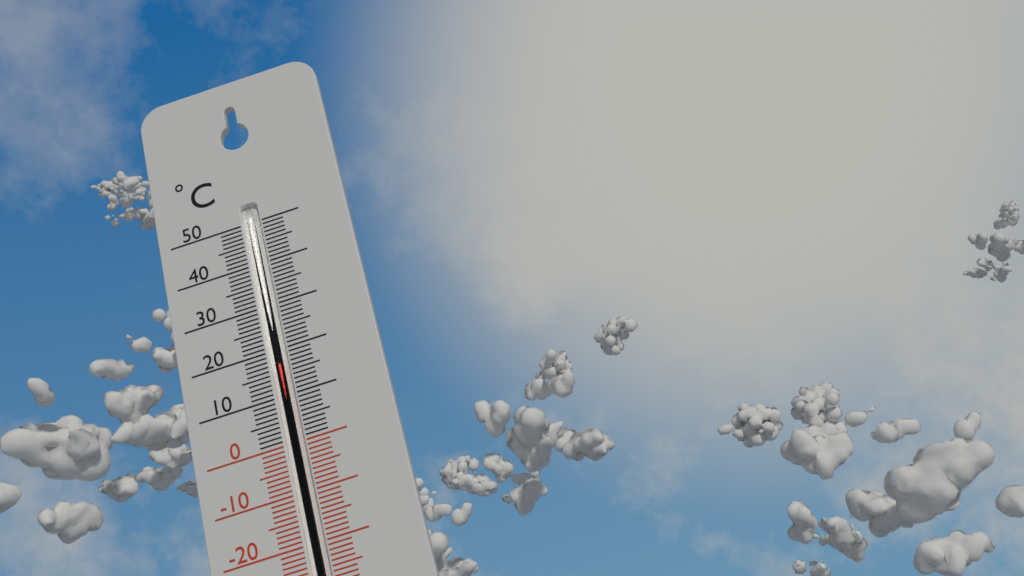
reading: 17 °C
